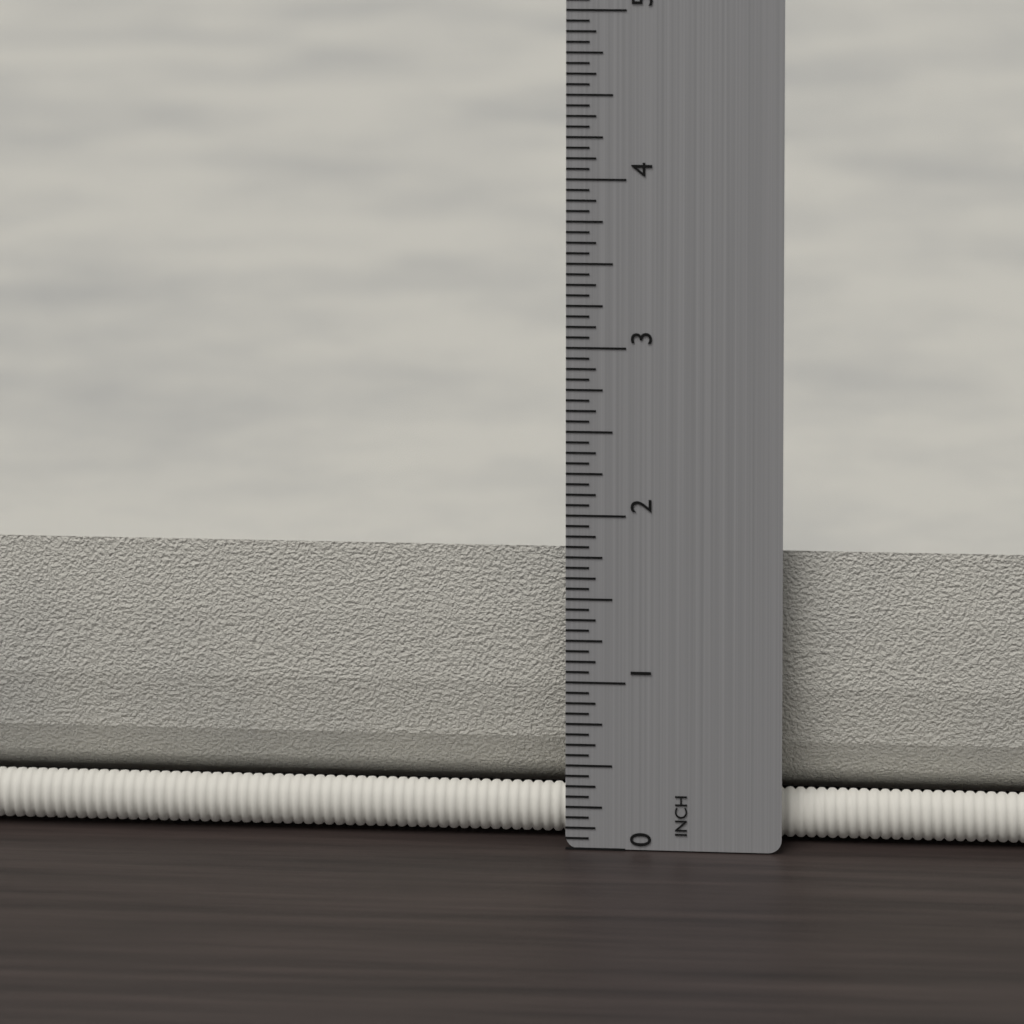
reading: 1.7500 in
